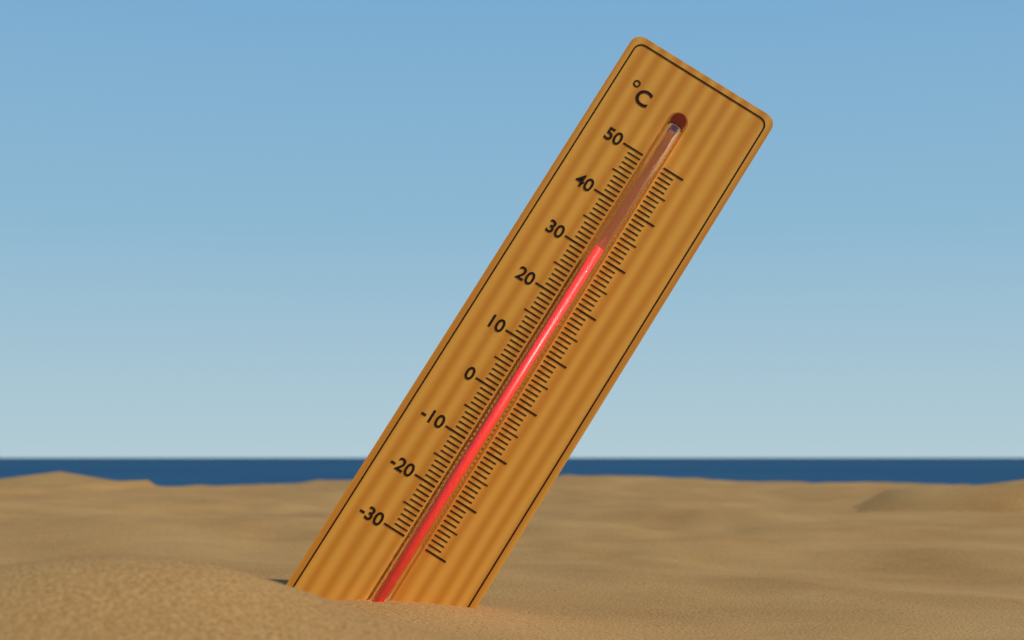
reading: 31 °C
